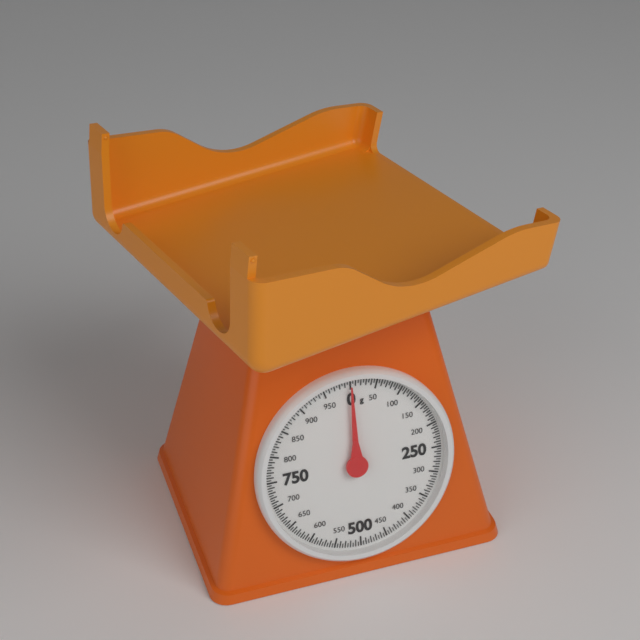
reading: 0 g
